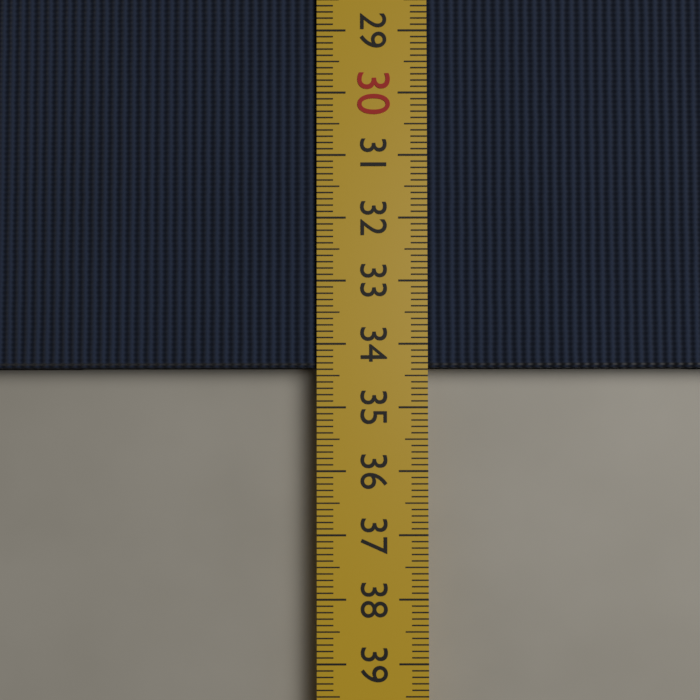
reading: 34.4 cm
